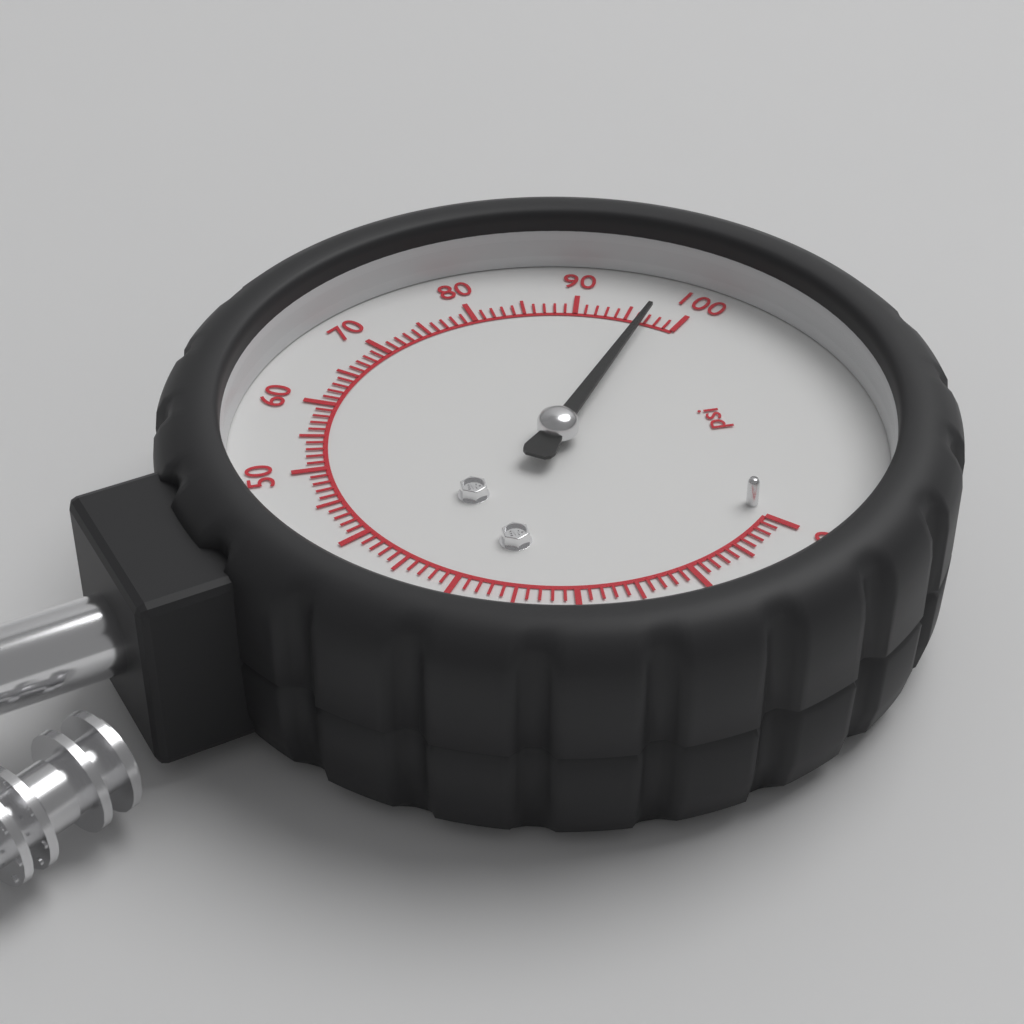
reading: 97 psi
